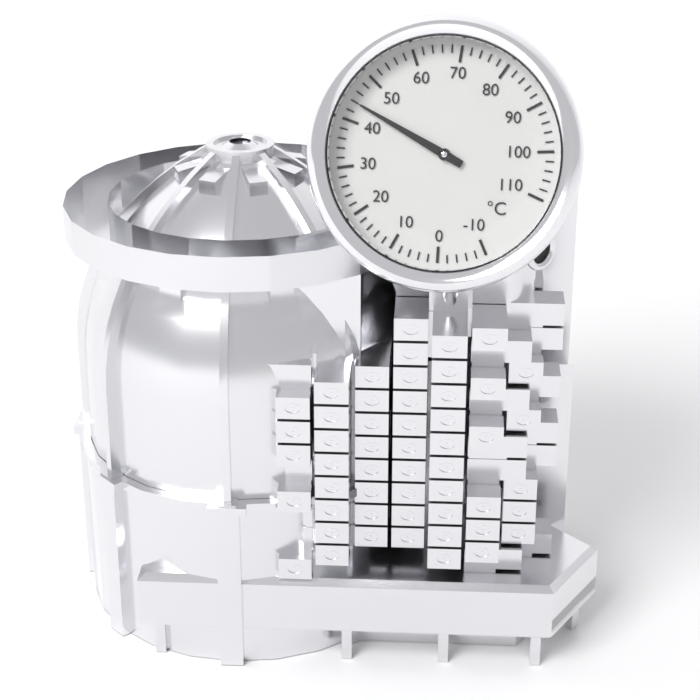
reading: 44 °C
